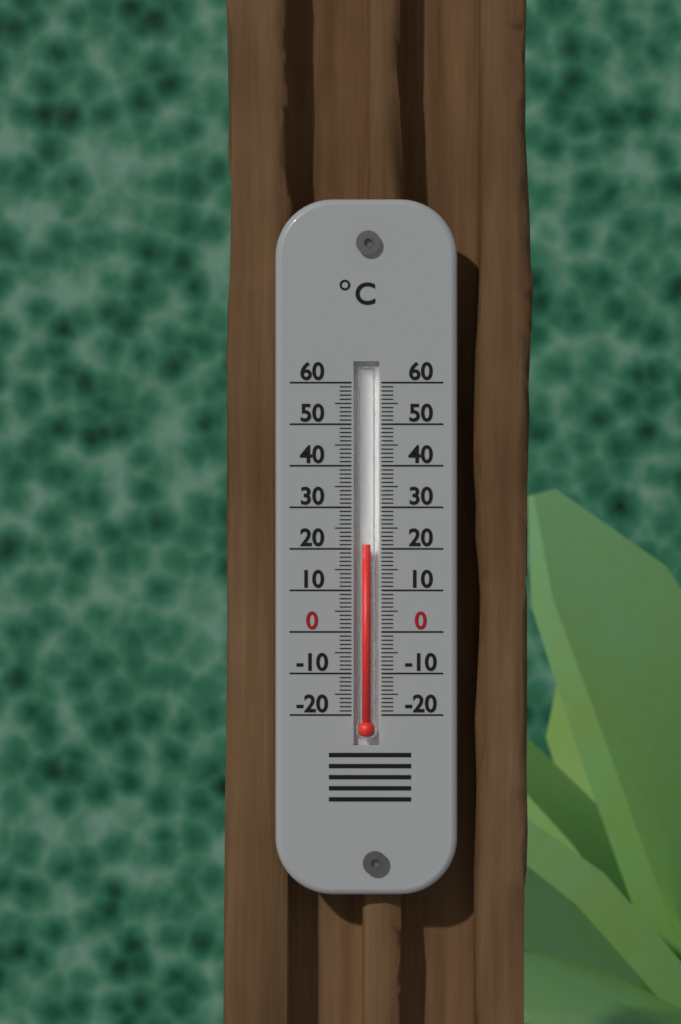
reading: 21 °C
